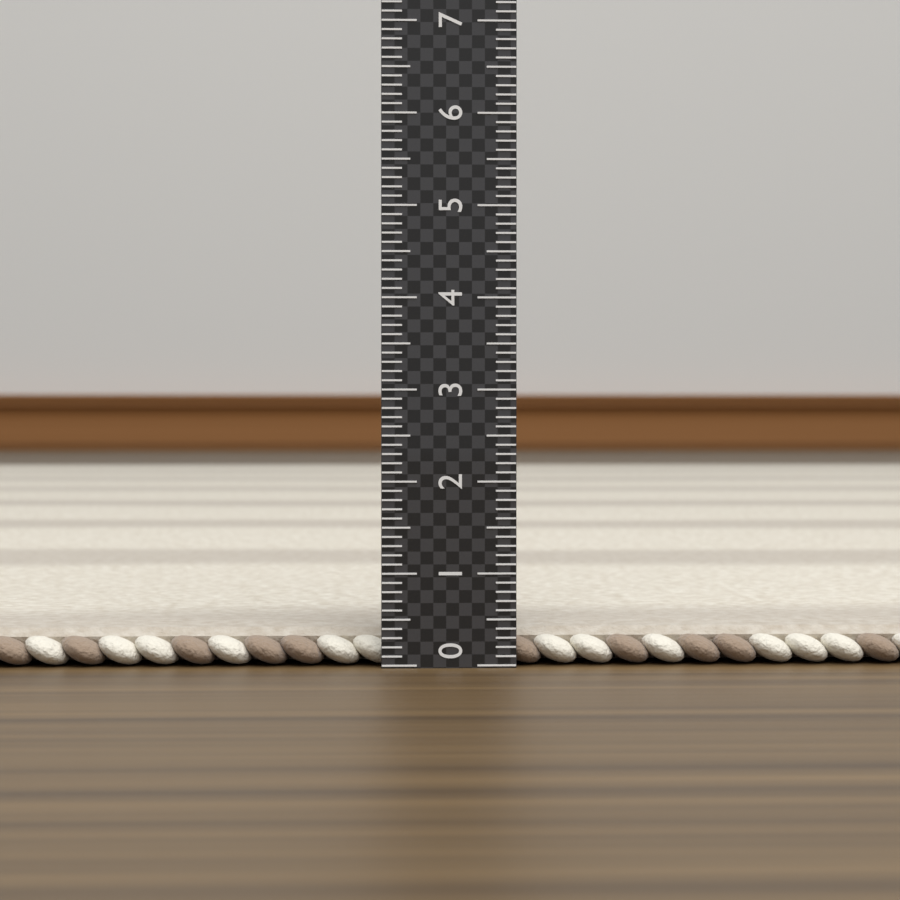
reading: 0.4 (no unit)
